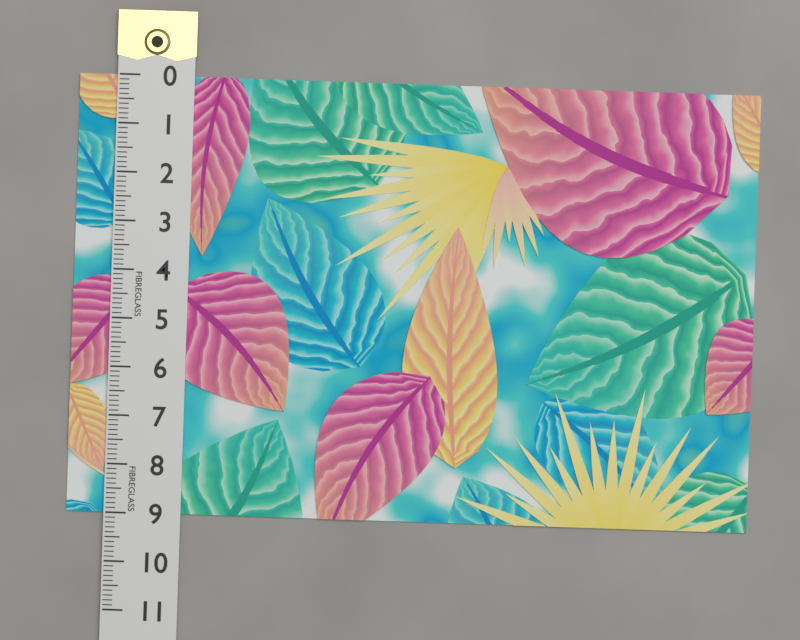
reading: 9.0 (no unit)
